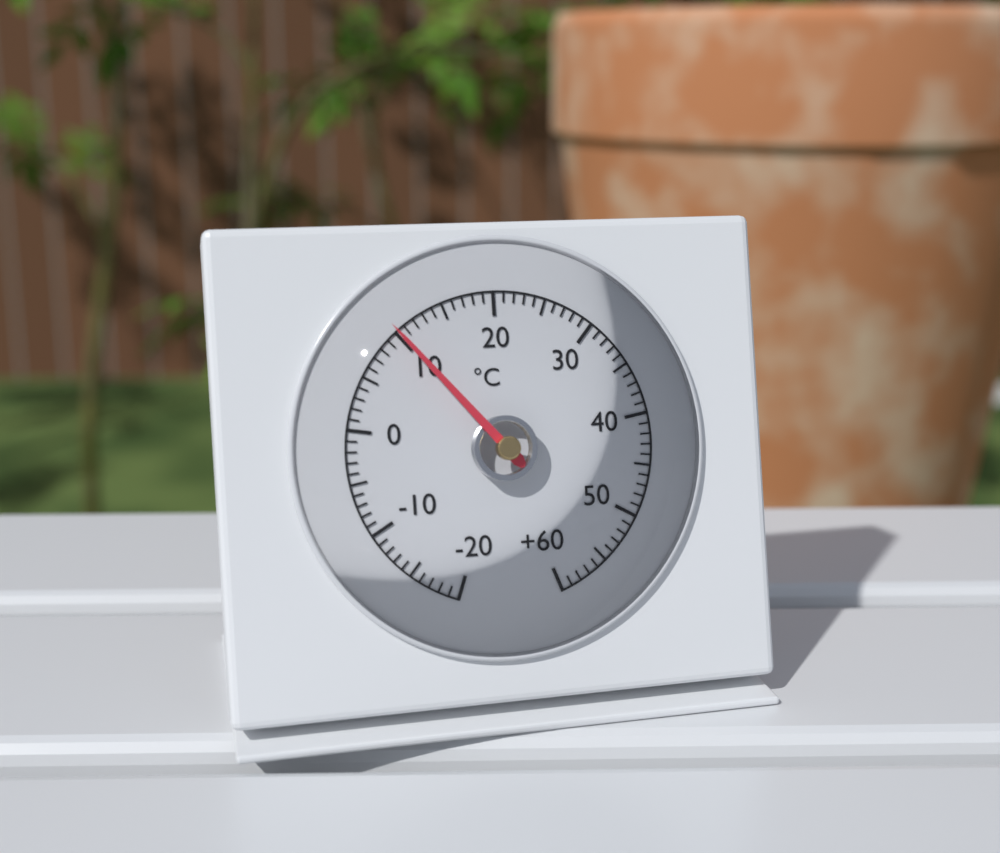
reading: 10 °C
